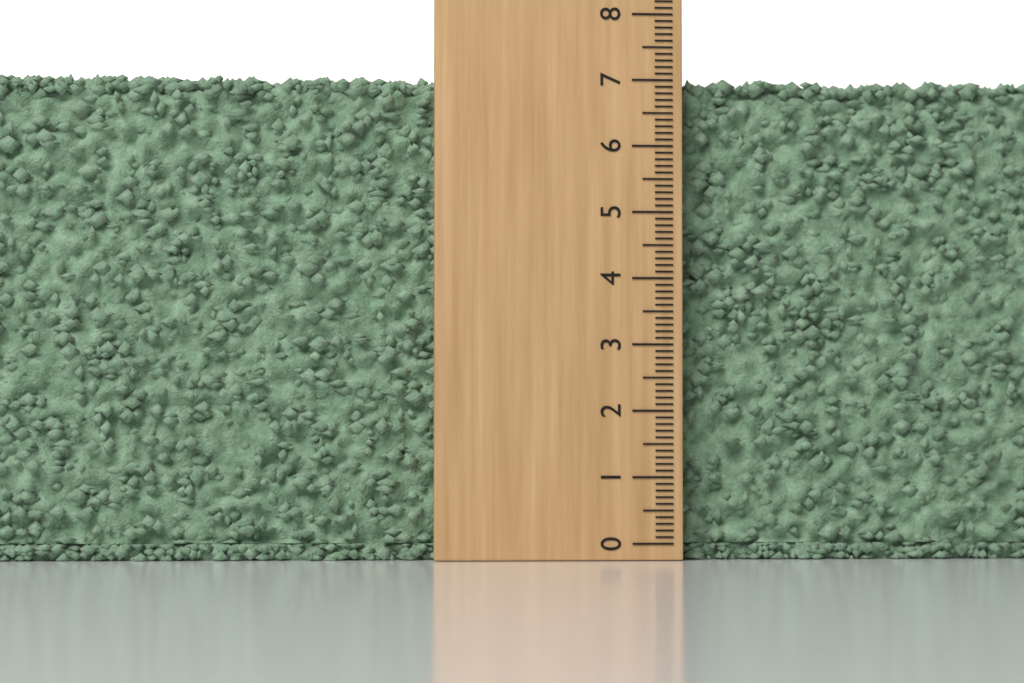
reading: 7.1 (no unit)
